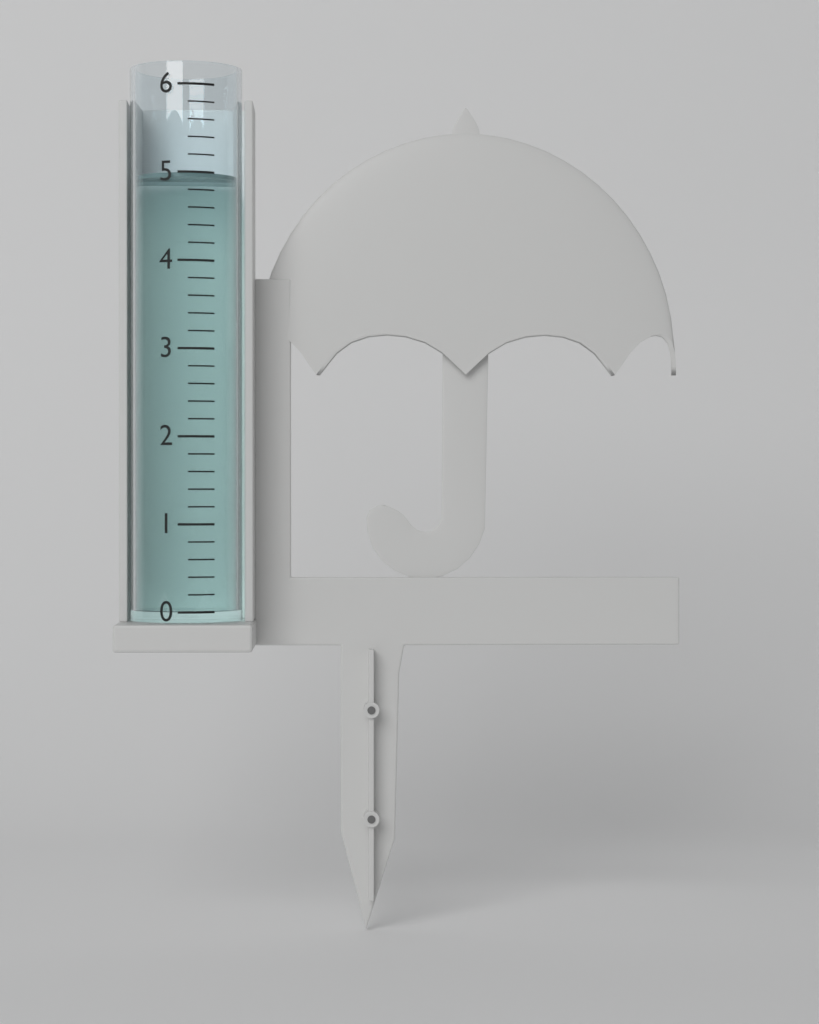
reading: 5.0 (no unit)
